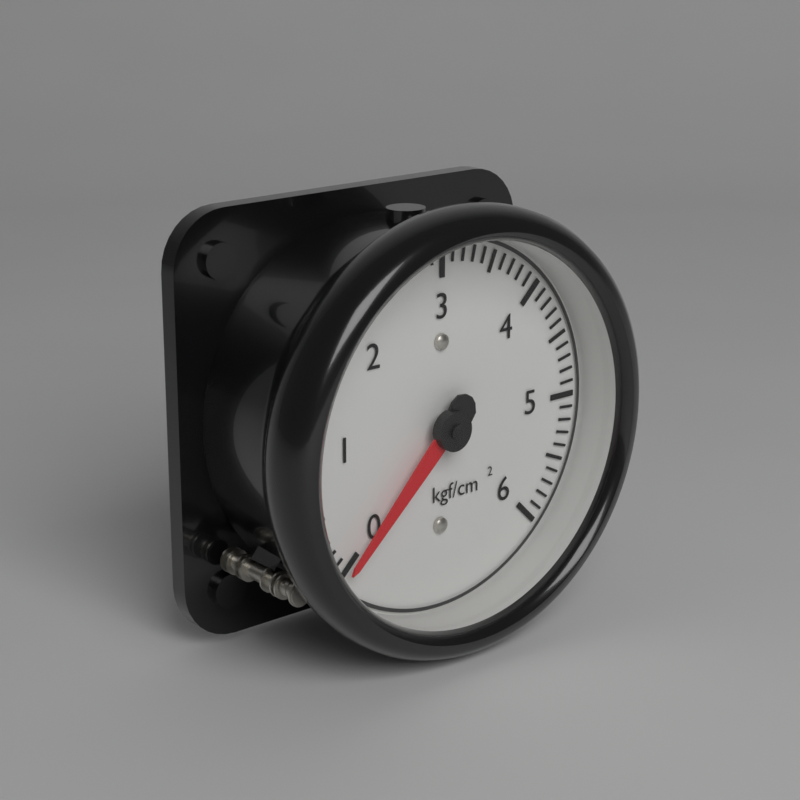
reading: 0.0 kgf/cm²
